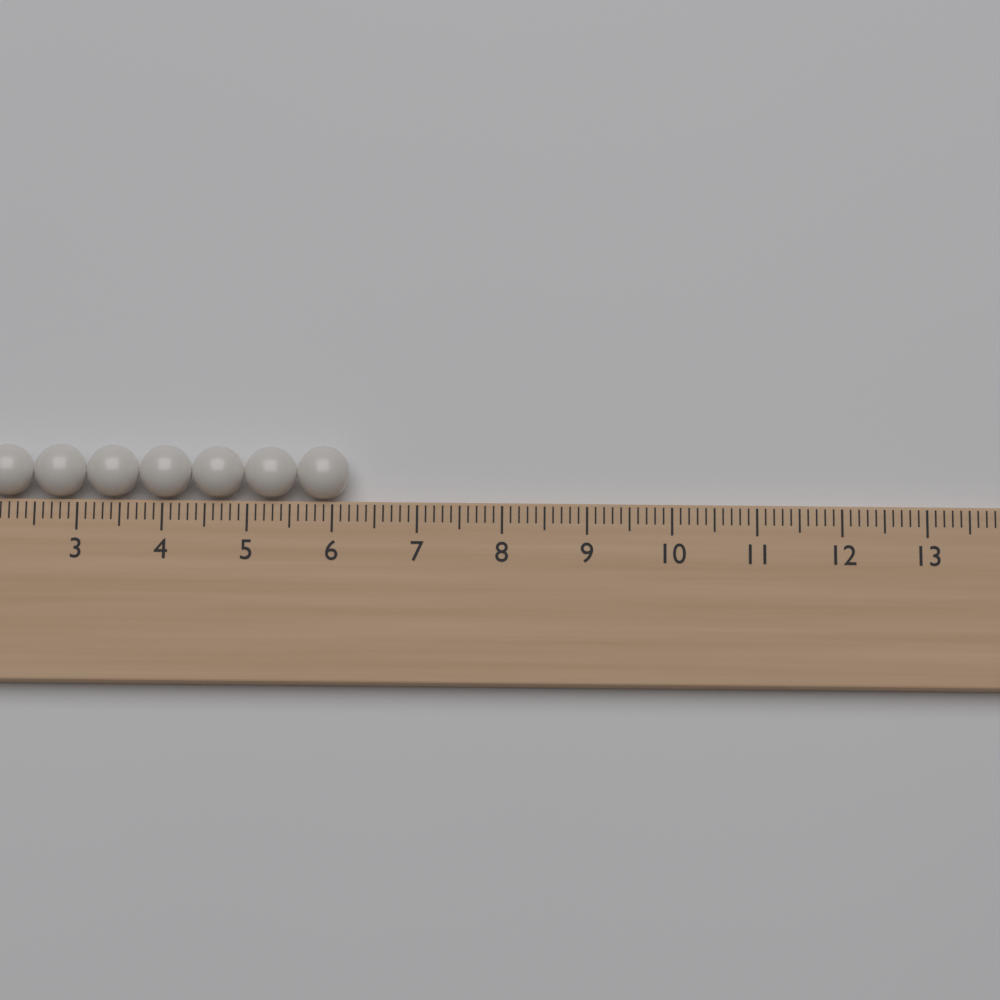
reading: 6.2 (no unit)
